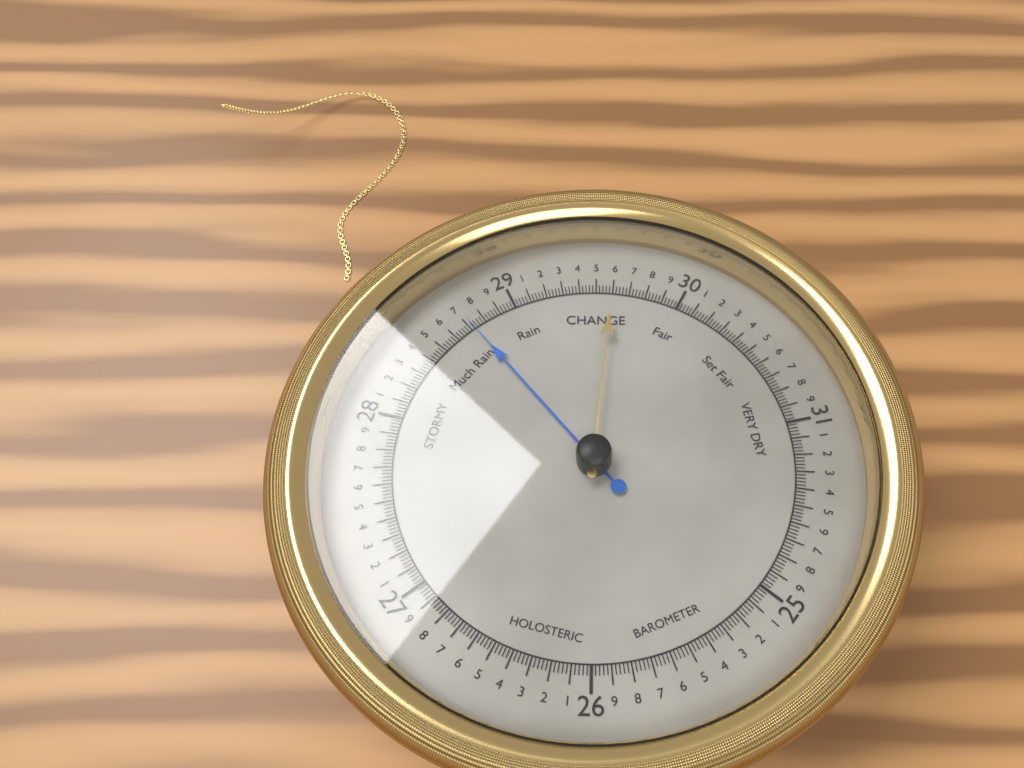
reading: 28.72 (no unit)
